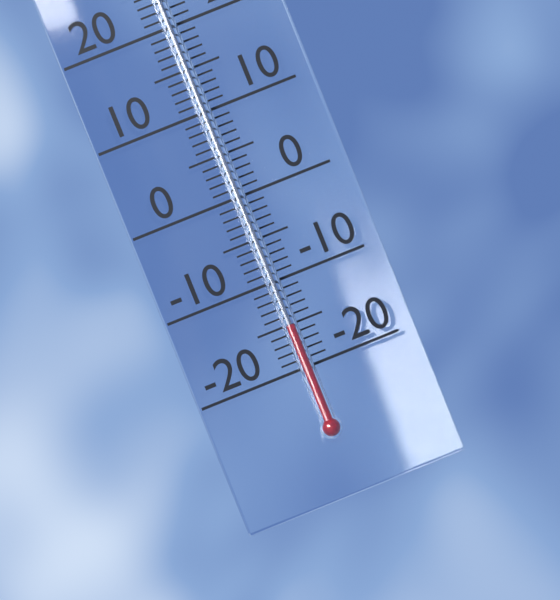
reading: -15 °C
